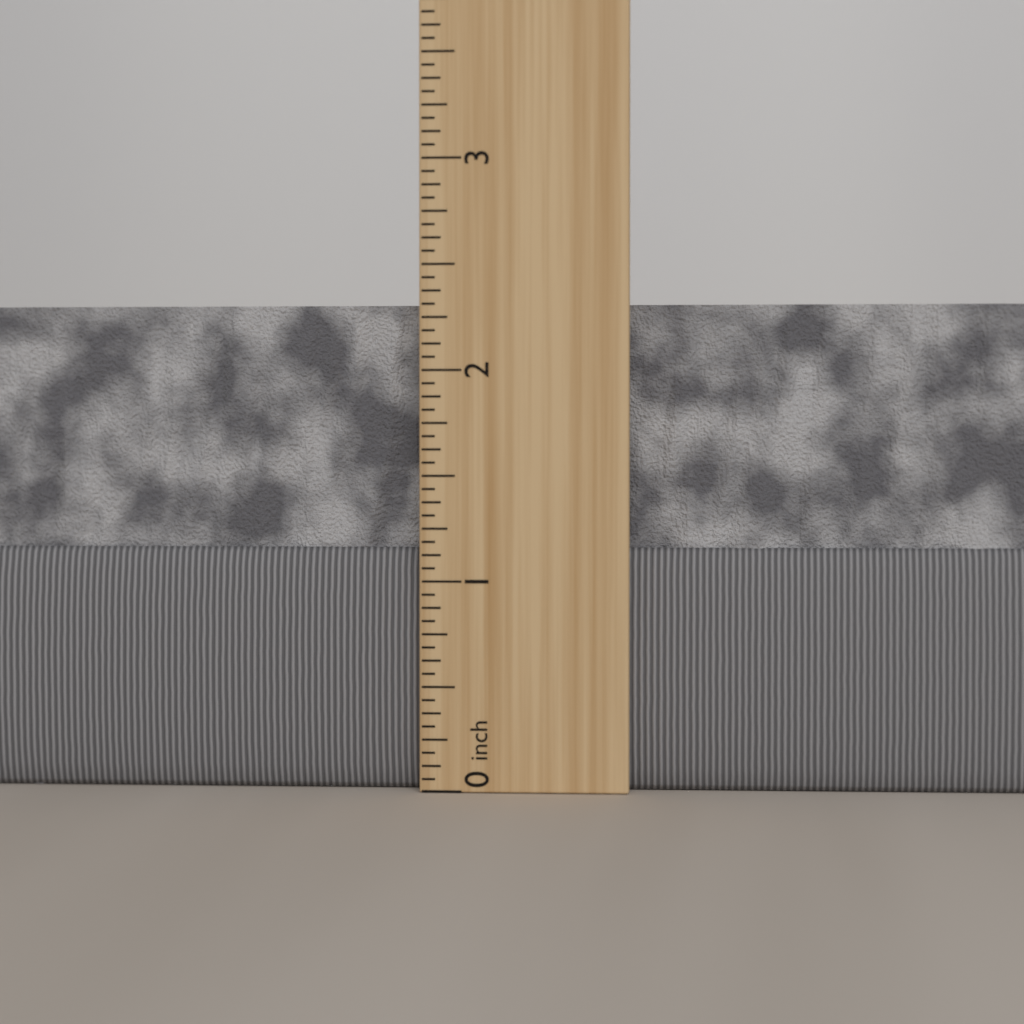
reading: 2.3125 inch
